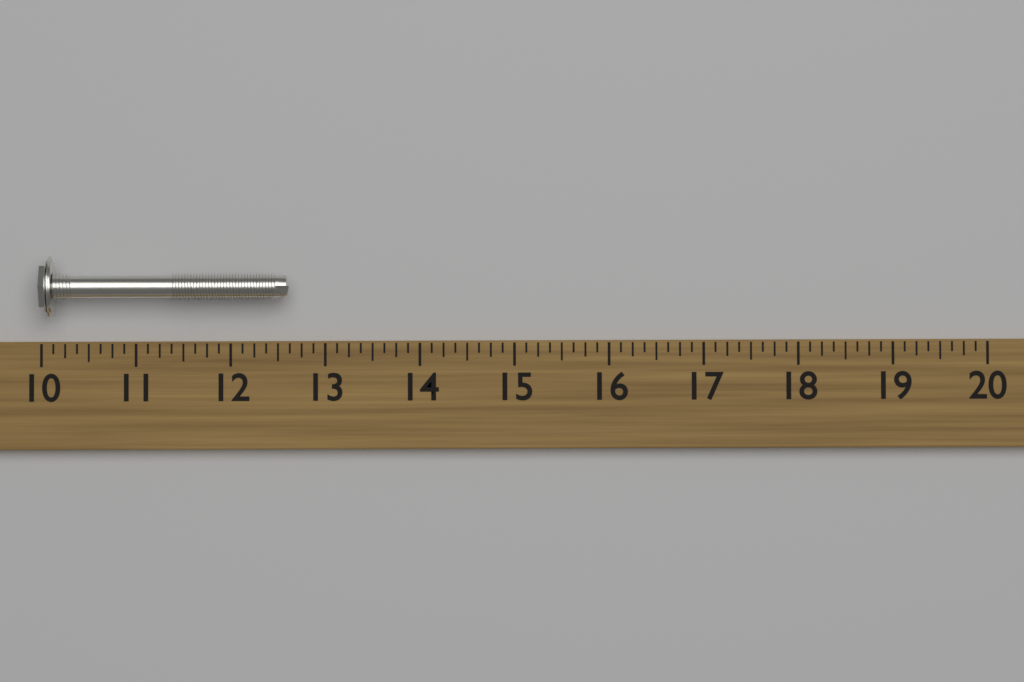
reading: 12.625 (no unit)
